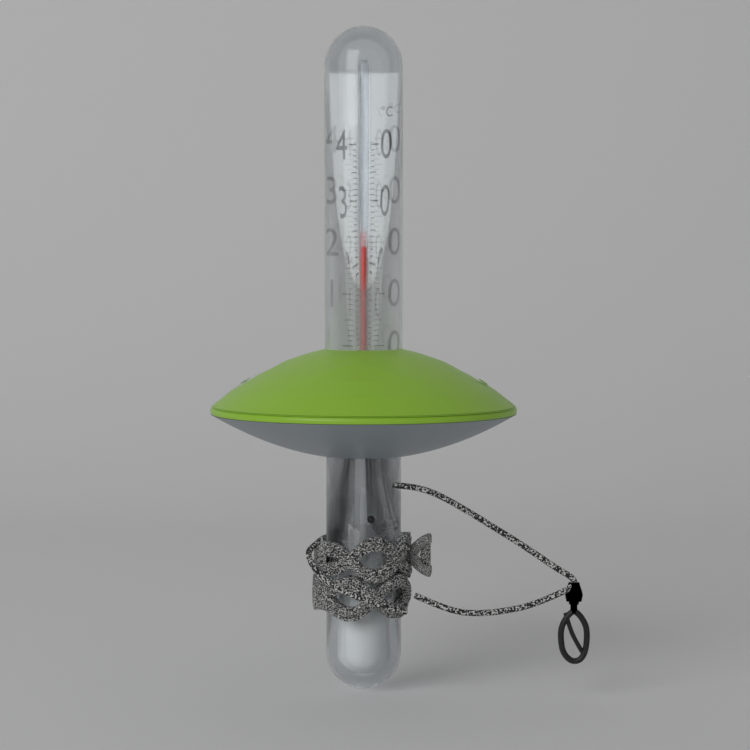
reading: 22 °C
